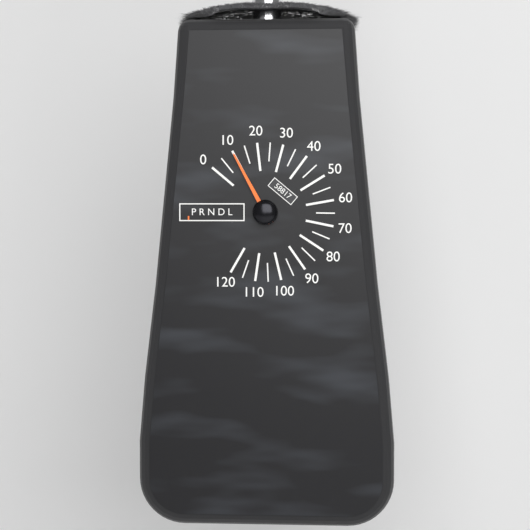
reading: 10 (no unit)
